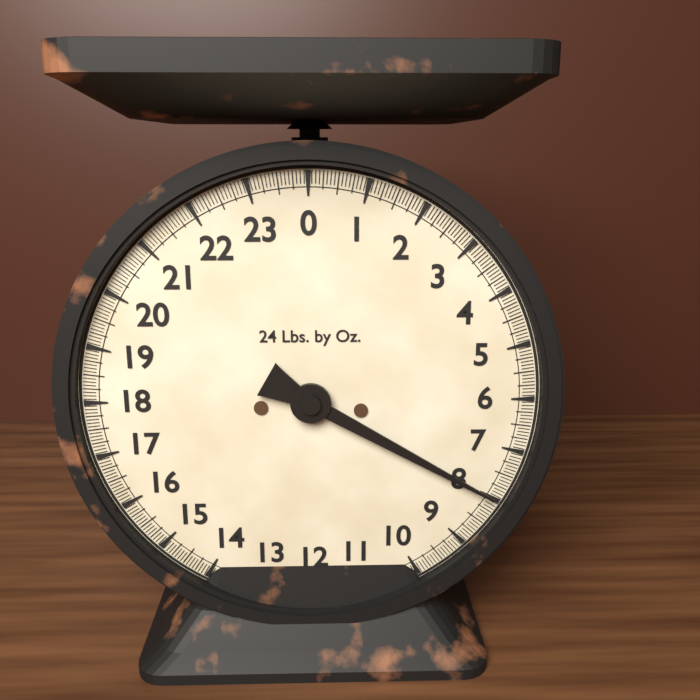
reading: 8.0000 lb
